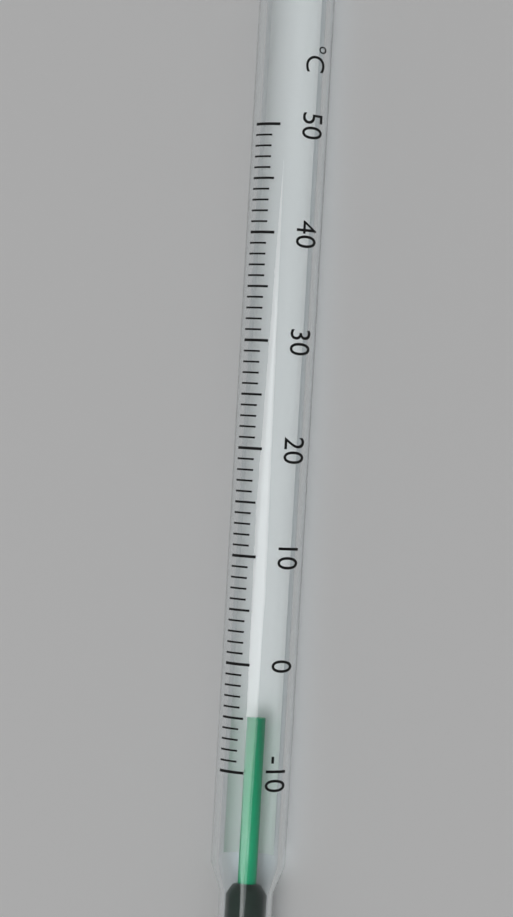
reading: -5 °C
